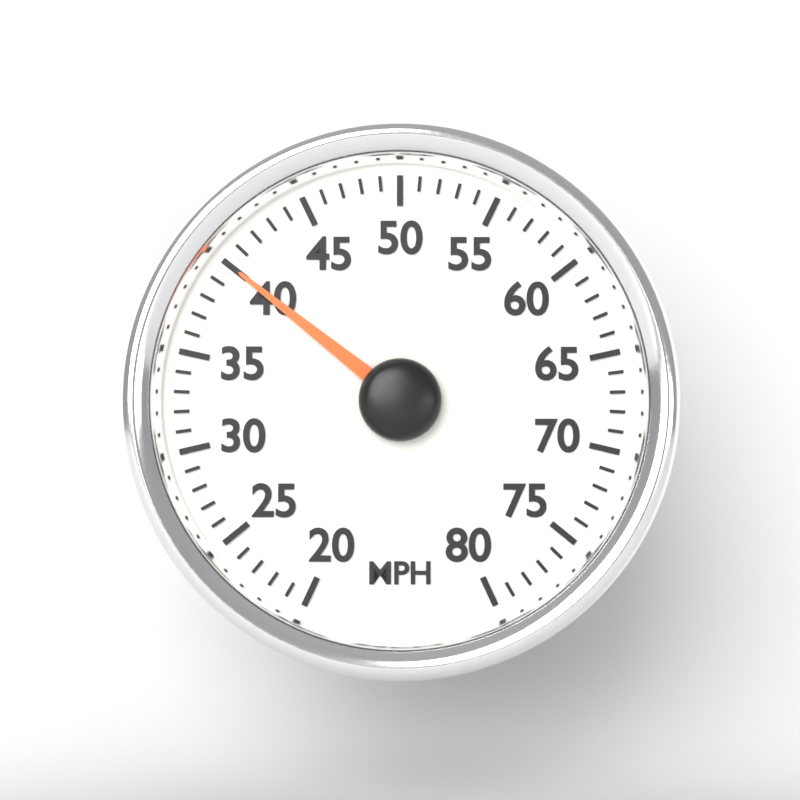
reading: 40 MPH
